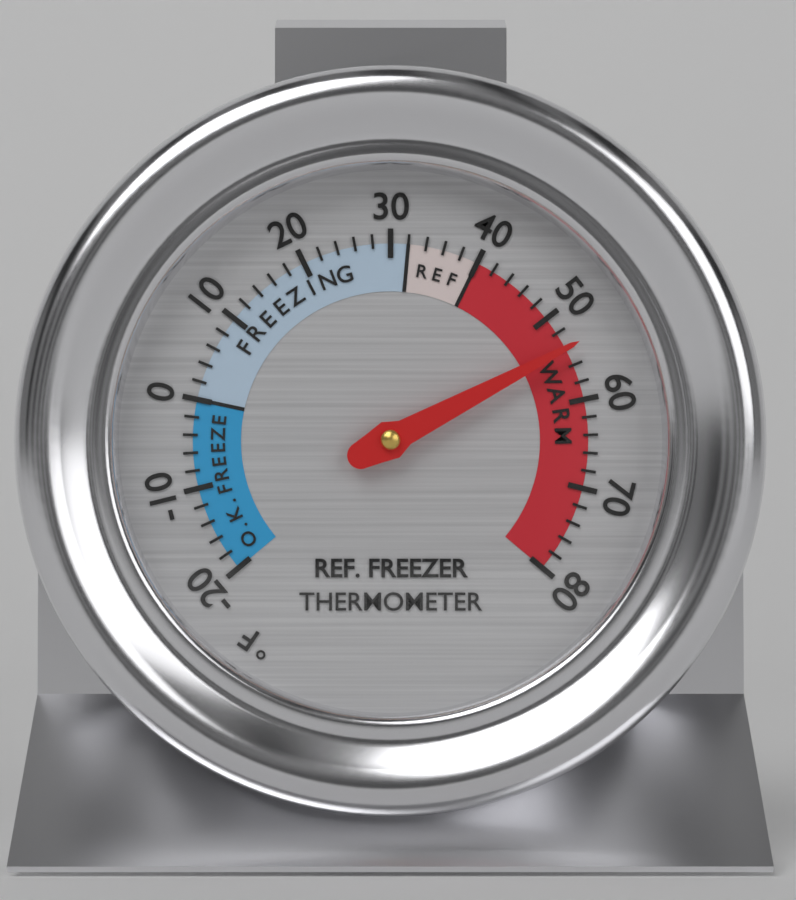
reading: 54 °F
